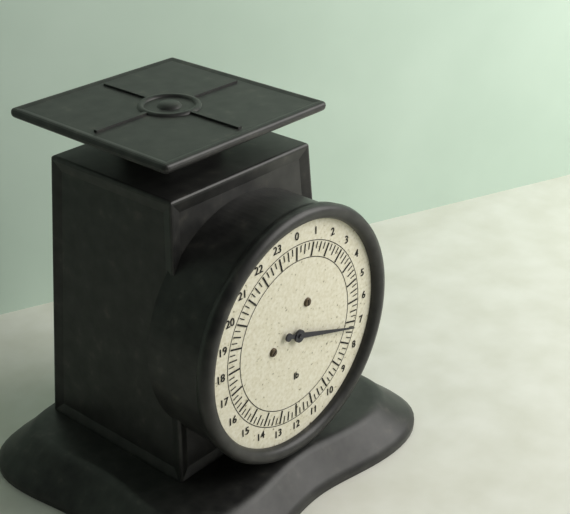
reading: 7.25 lb
